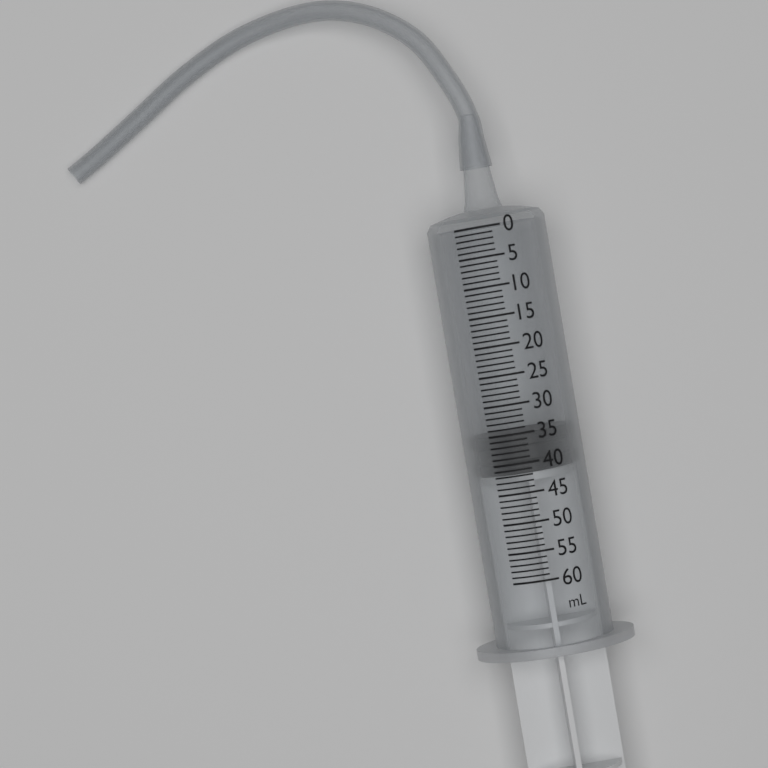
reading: 35 ml
